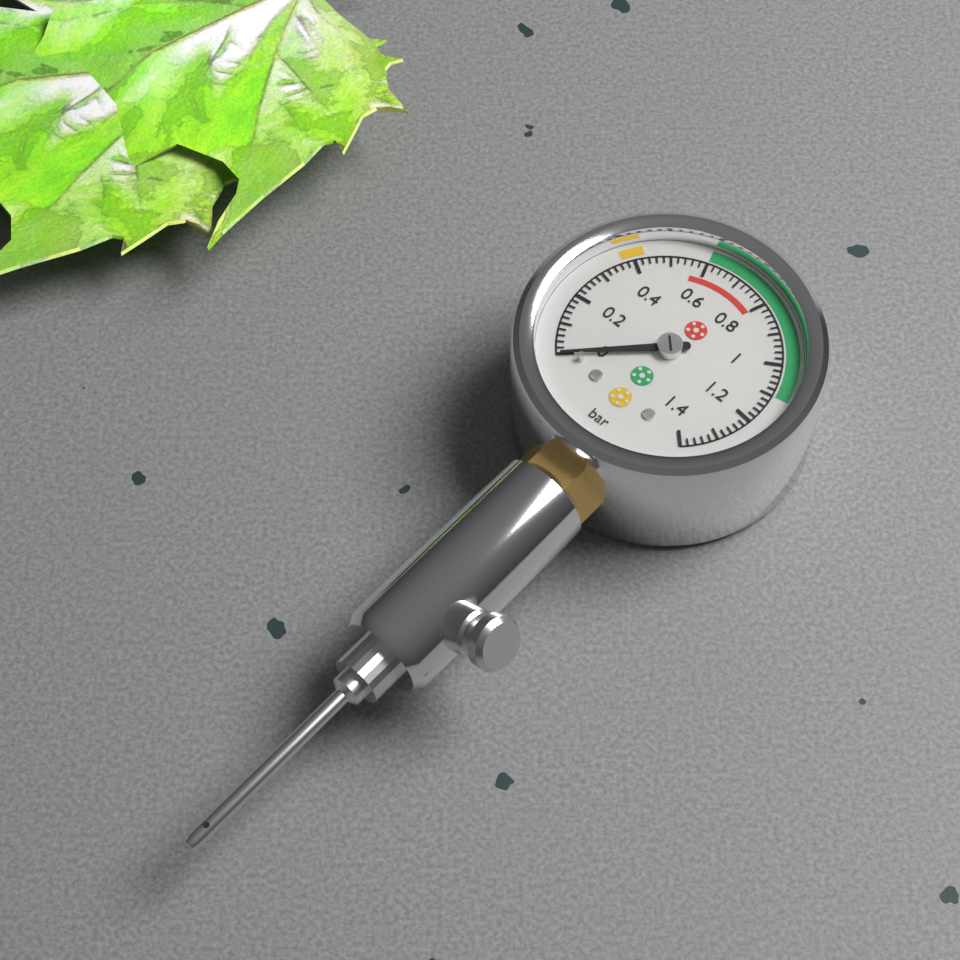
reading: 0.00 bar
